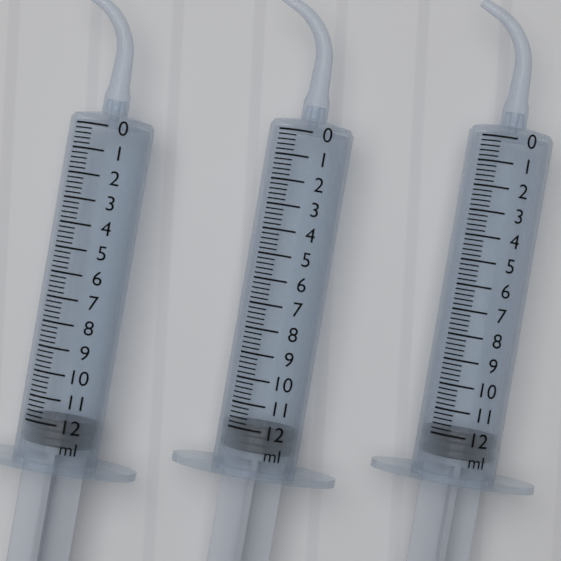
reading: 11.8 ml
